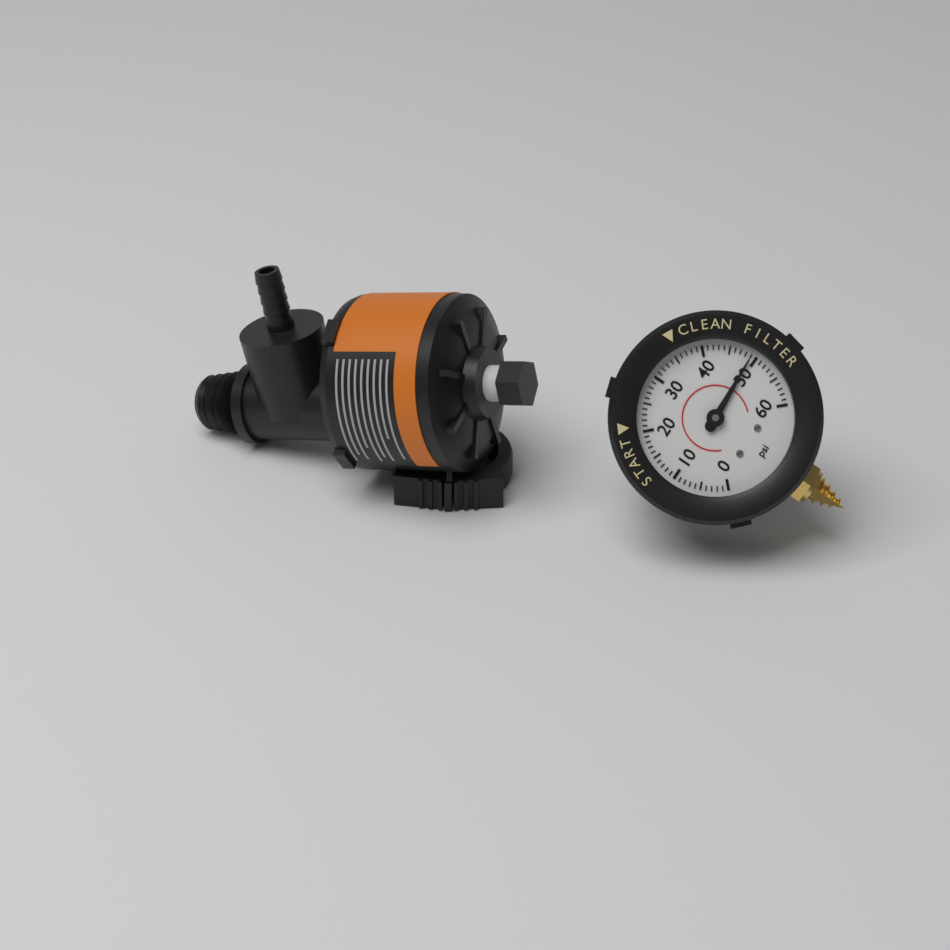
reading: 49 psi
